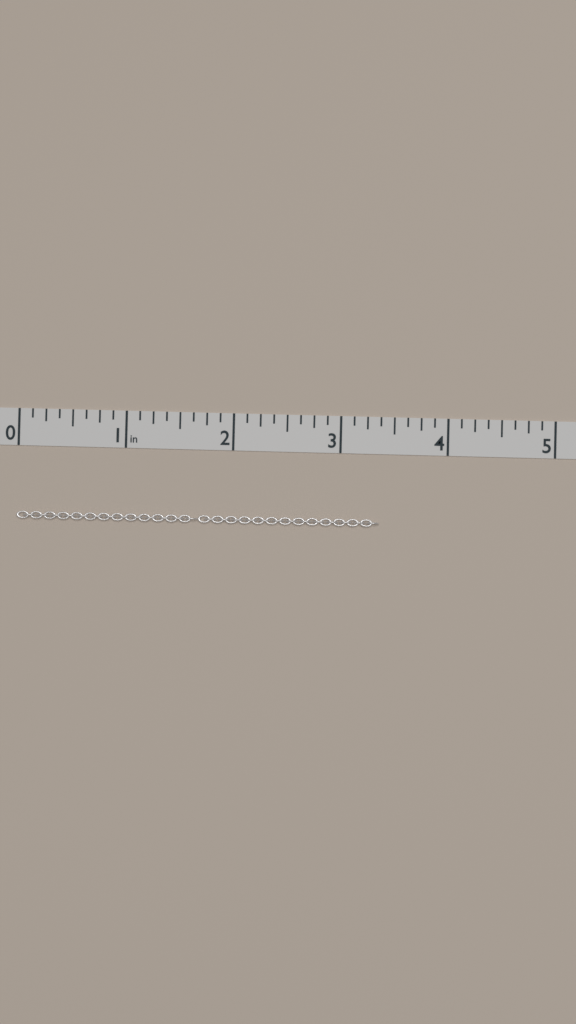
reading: 3.375 in
